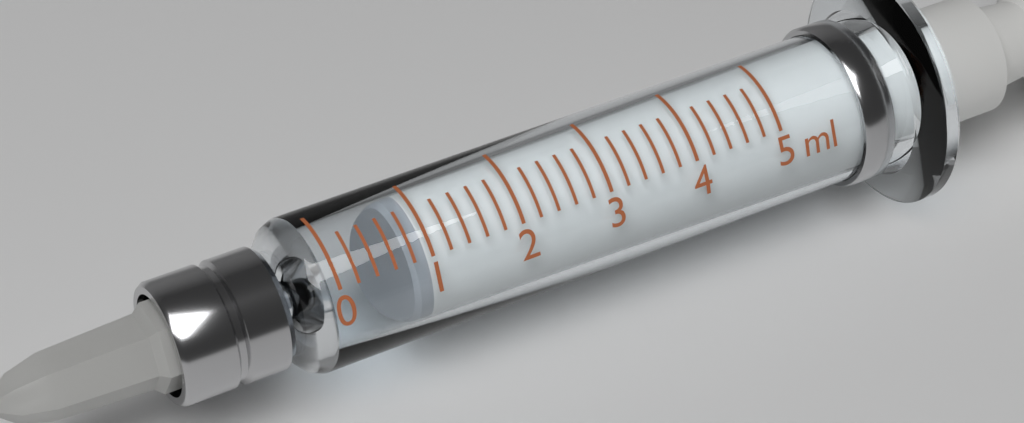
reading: 0.8 ml
